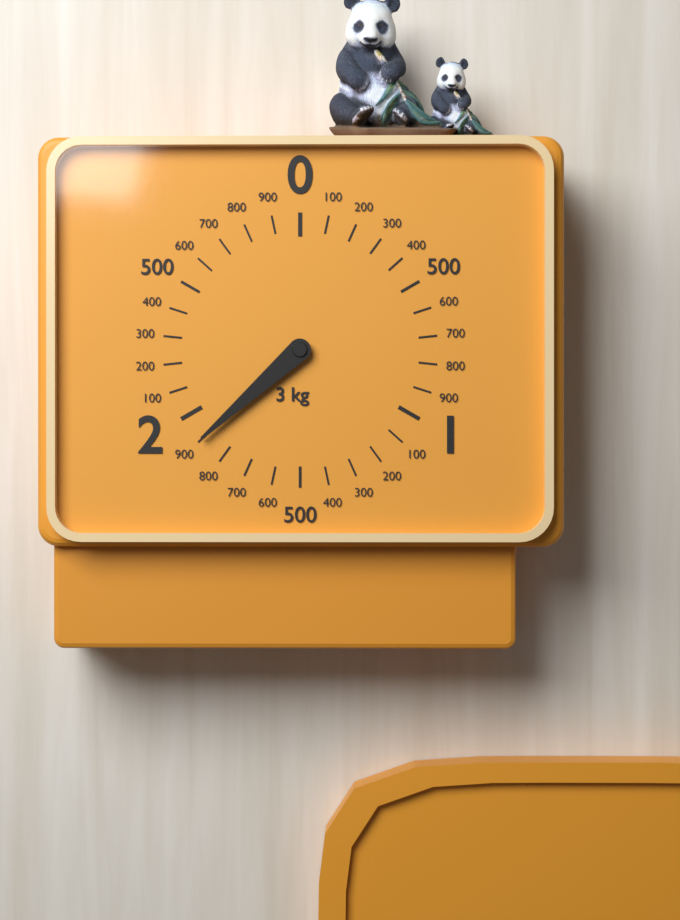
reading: 1.9 kg
